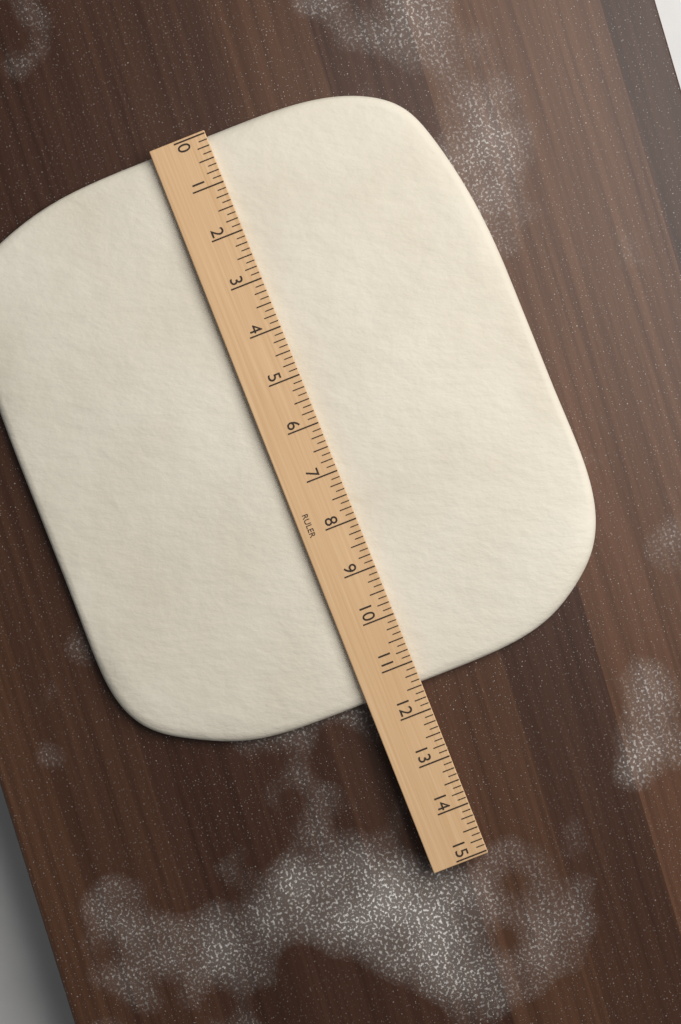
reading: 11.500 (no unit)
